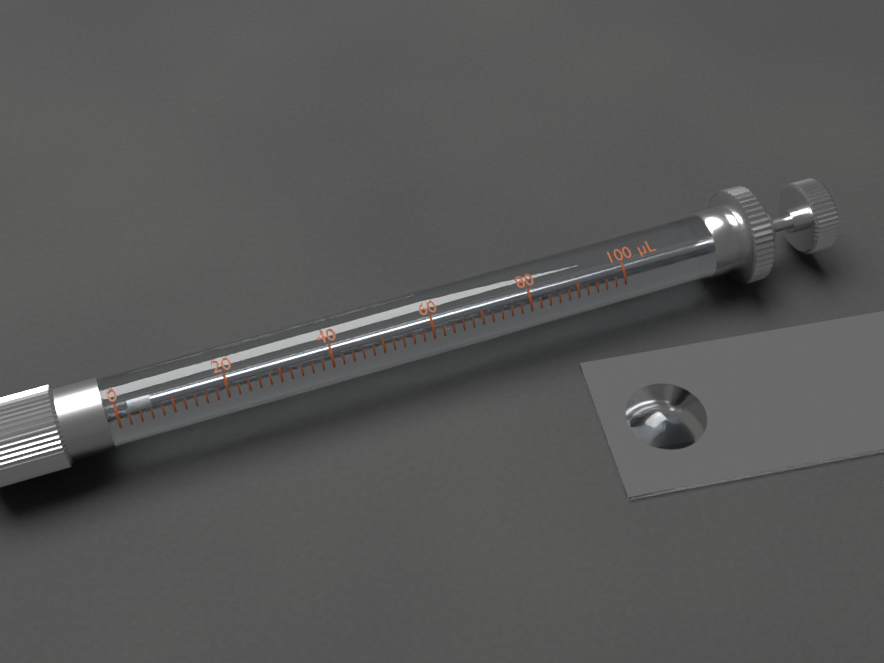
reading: 2 µL
